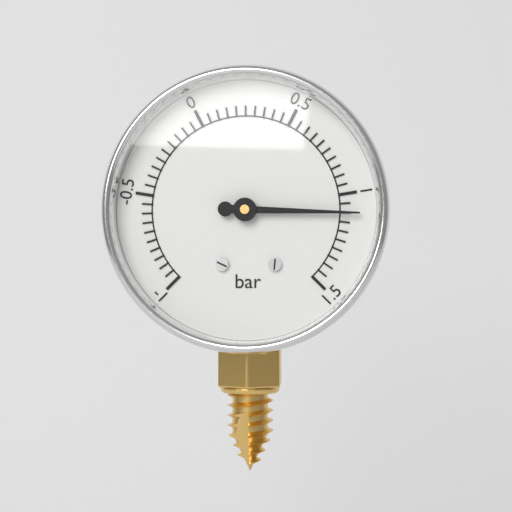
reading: 1.10 bar
